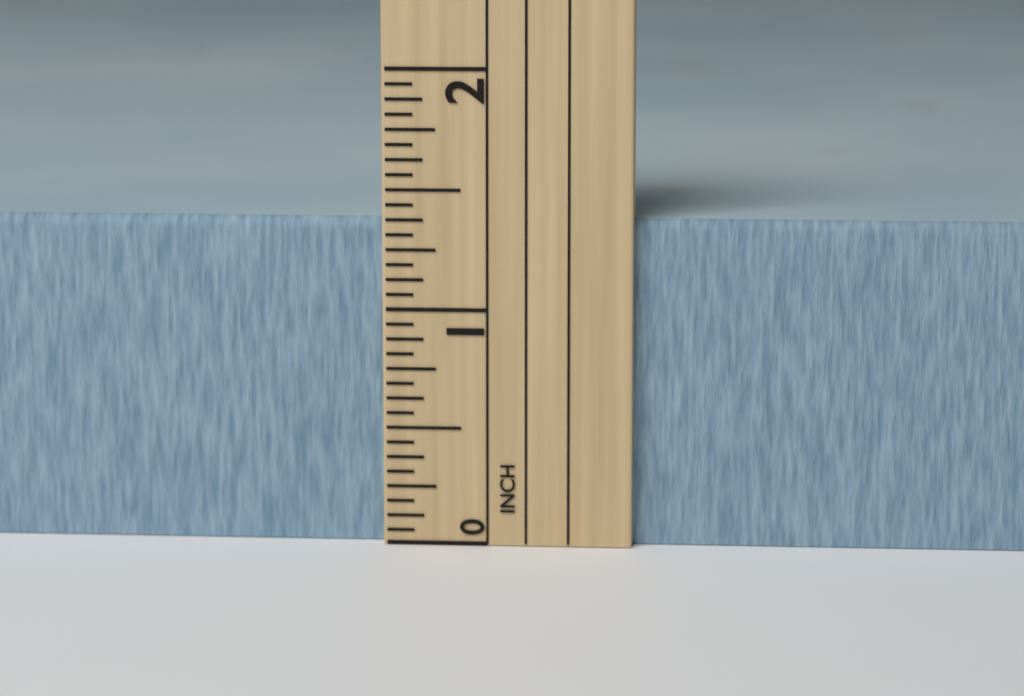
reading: 1.3750 in
